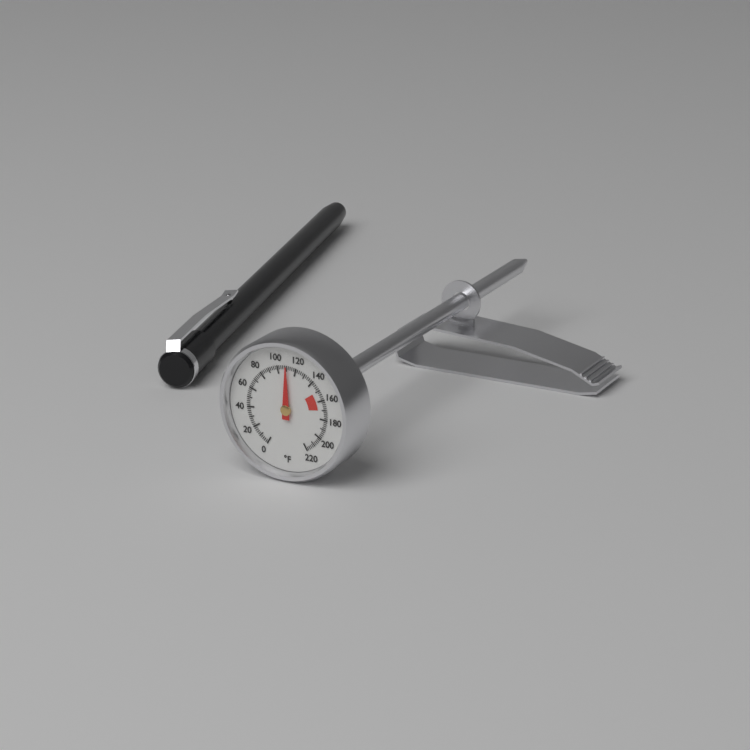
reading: 110 °F
